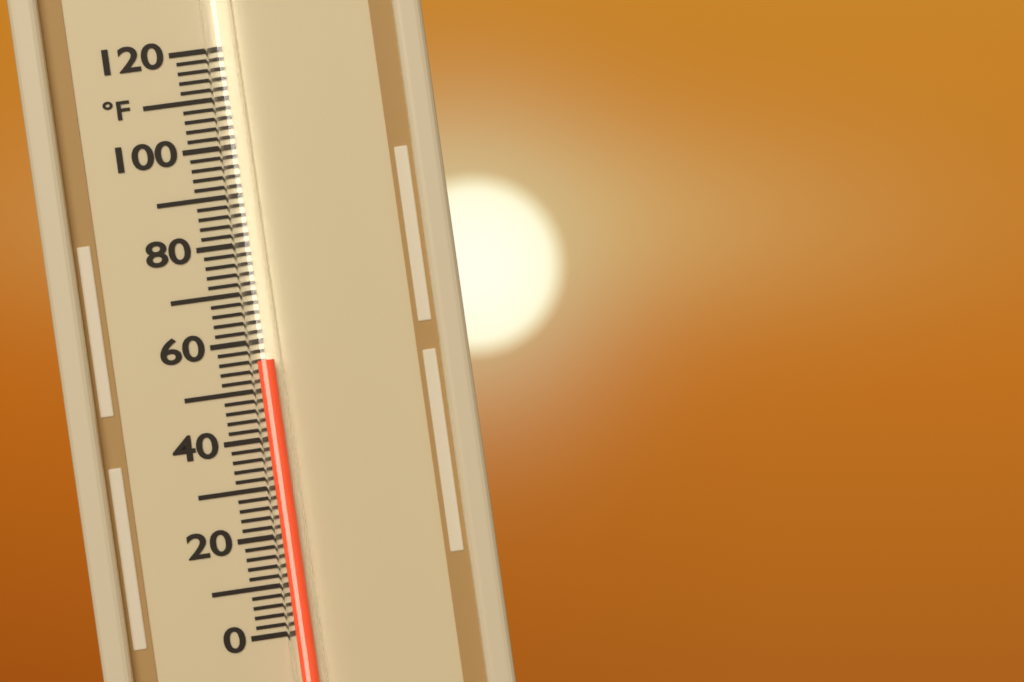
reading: 56 °F
